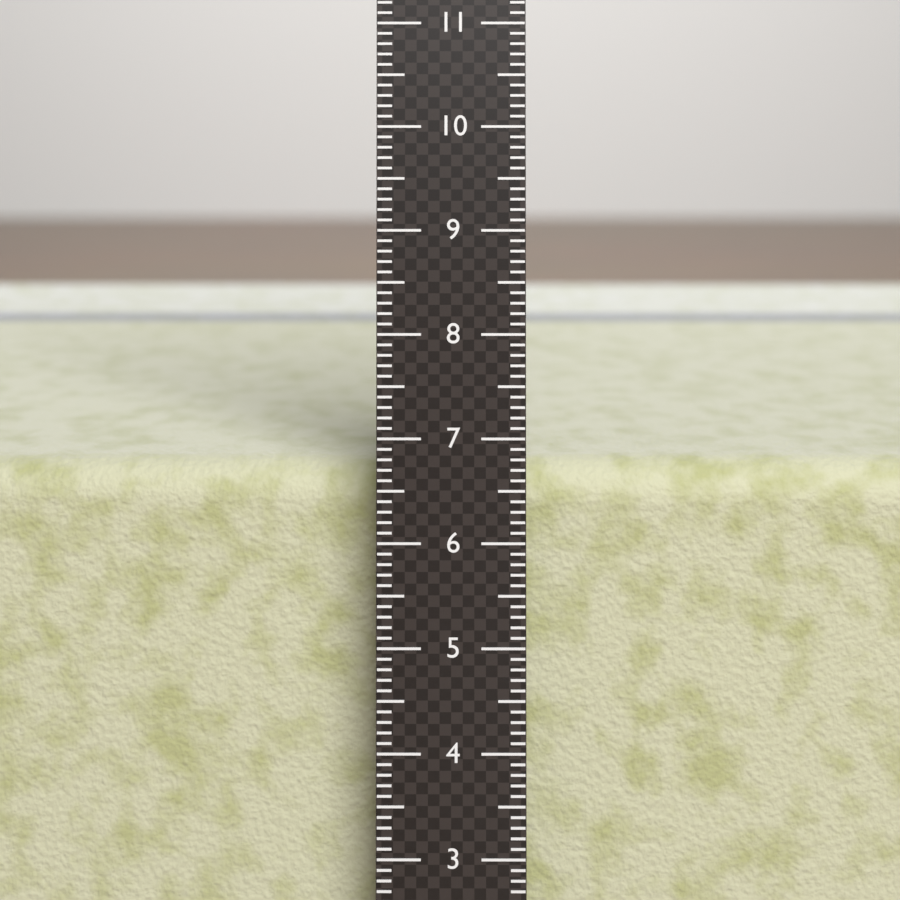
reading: 6.6 cm
